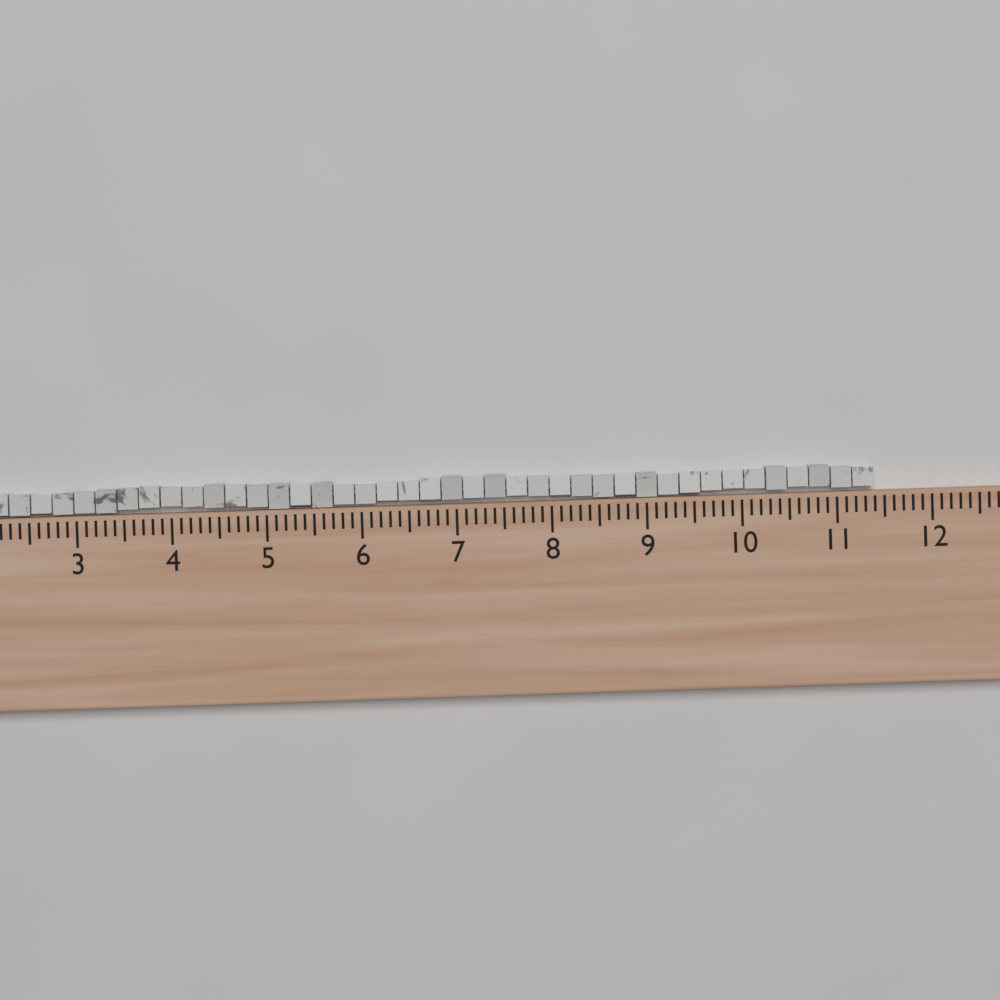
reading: 11.4 (no unit)
